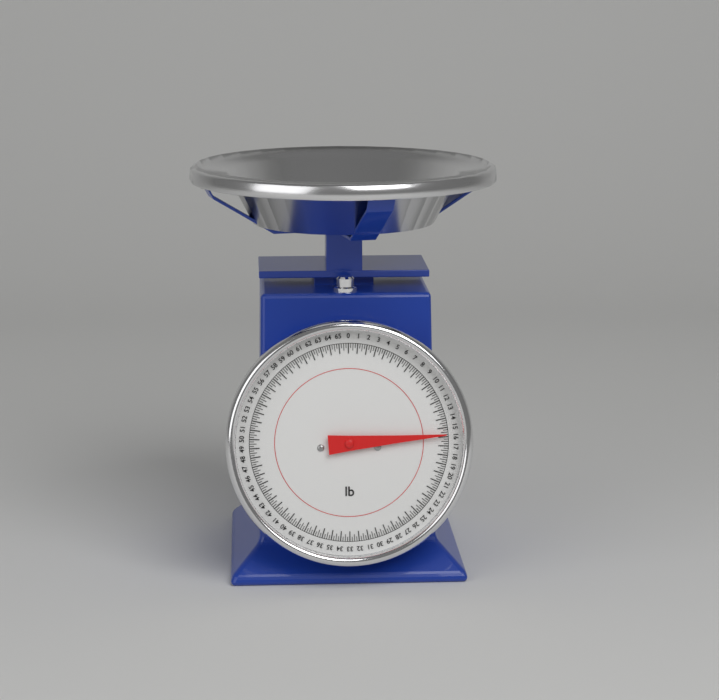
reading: 15.75 lb
